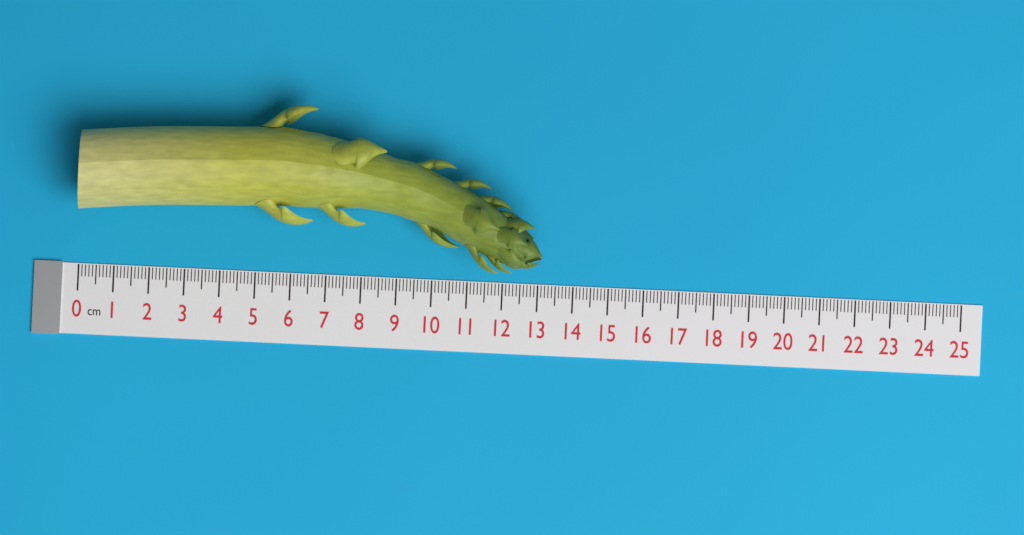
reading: 13.1 cm
